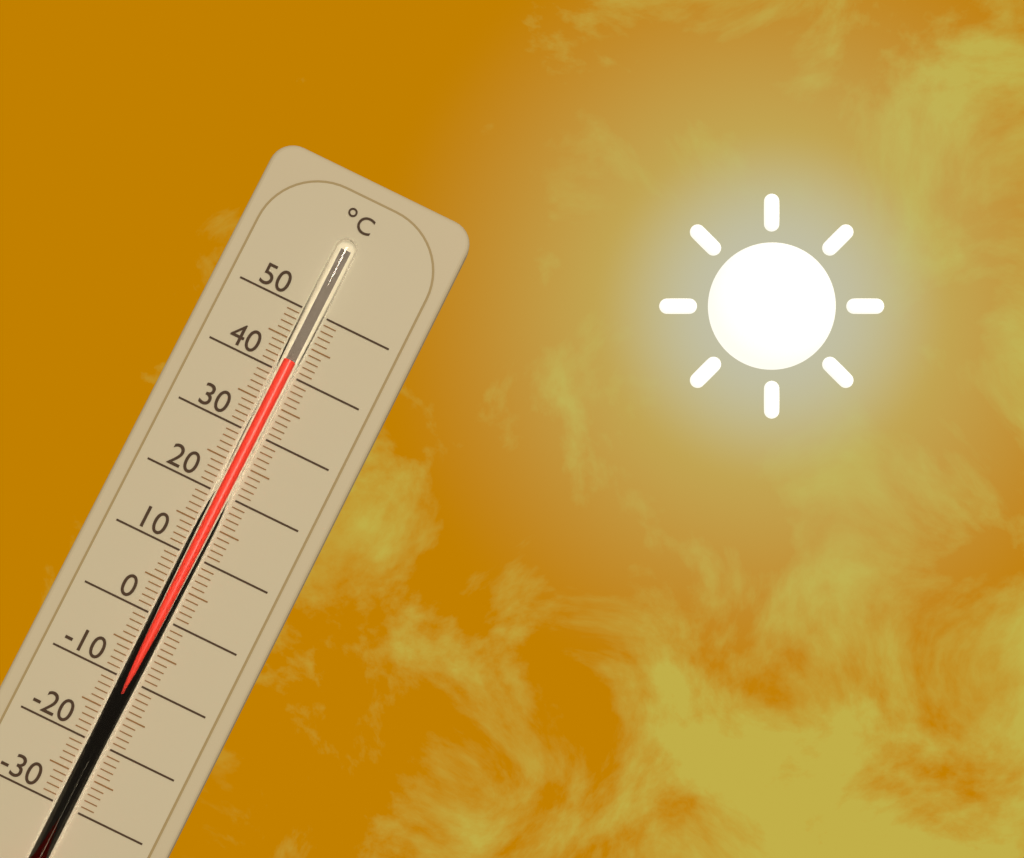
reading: 42 °C
